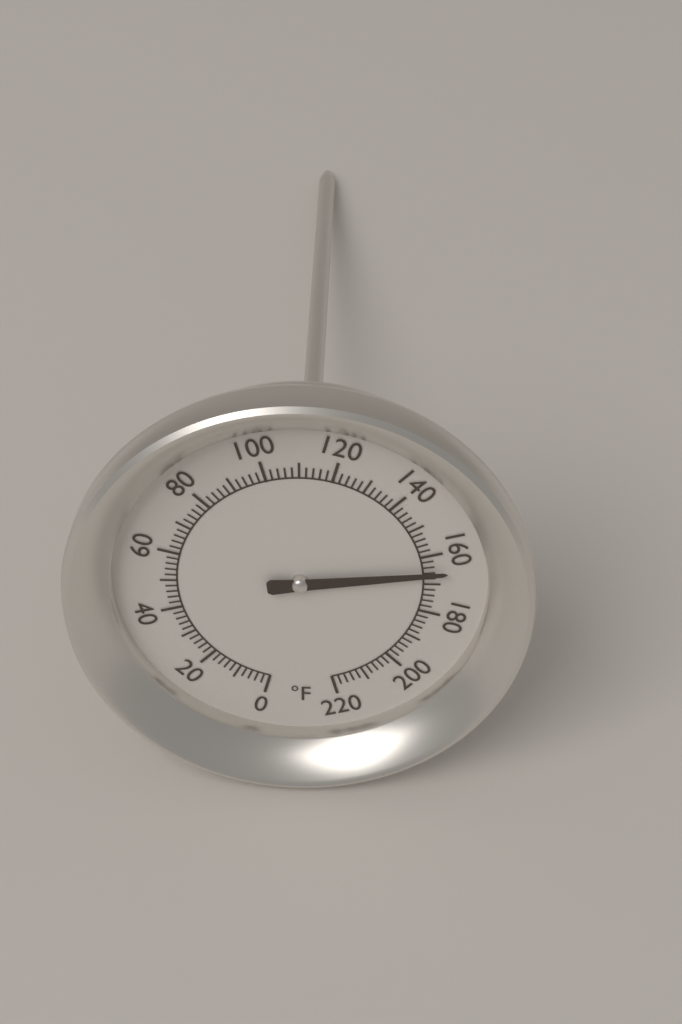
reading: 166 °F
